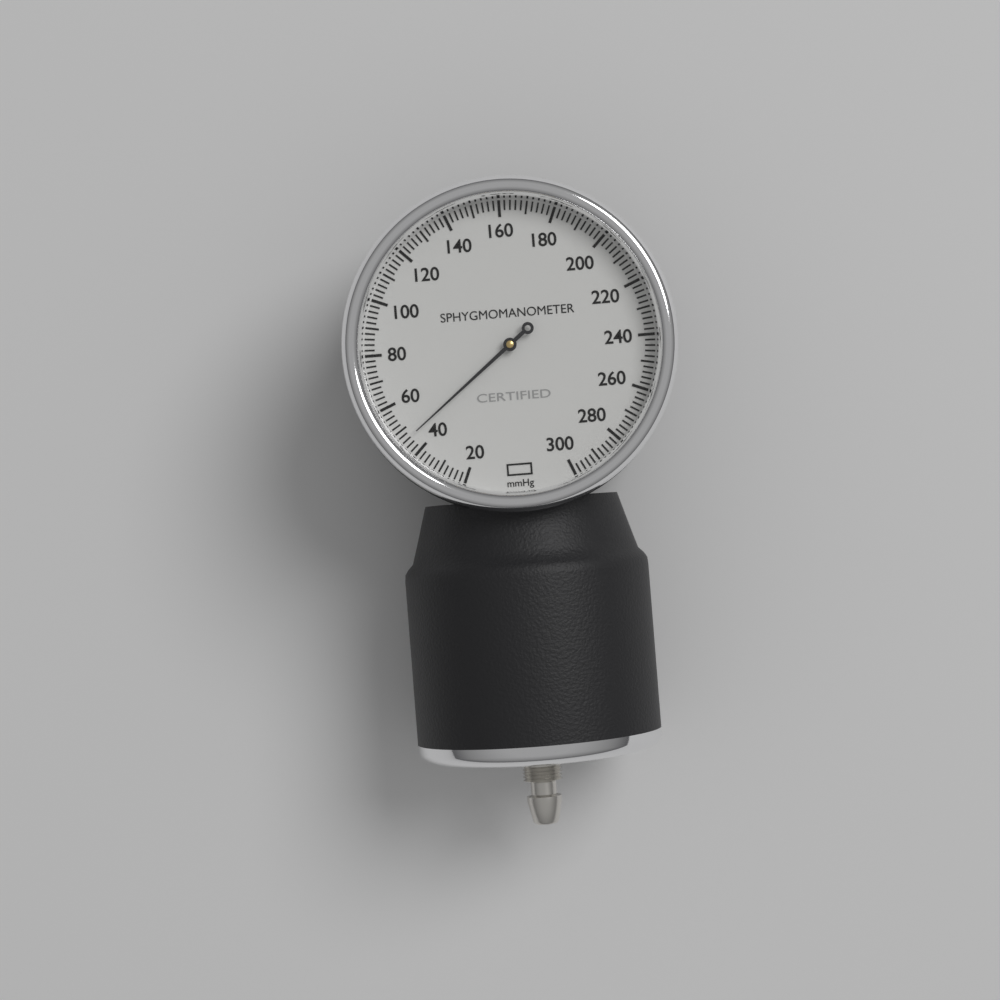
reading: 46 mmHg
